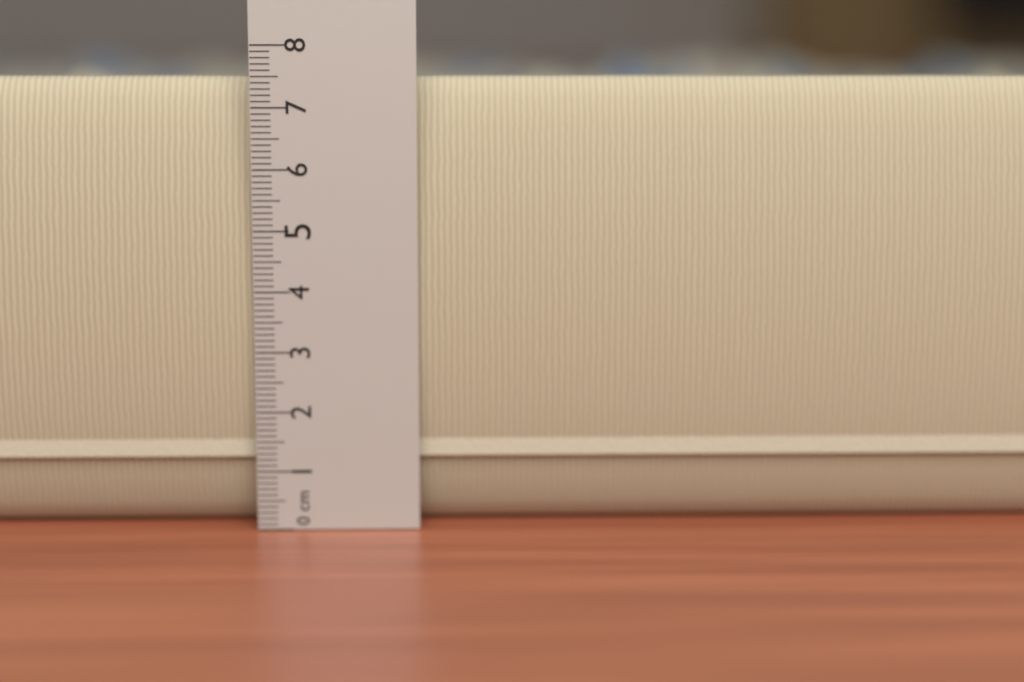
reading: 7.5 cm
